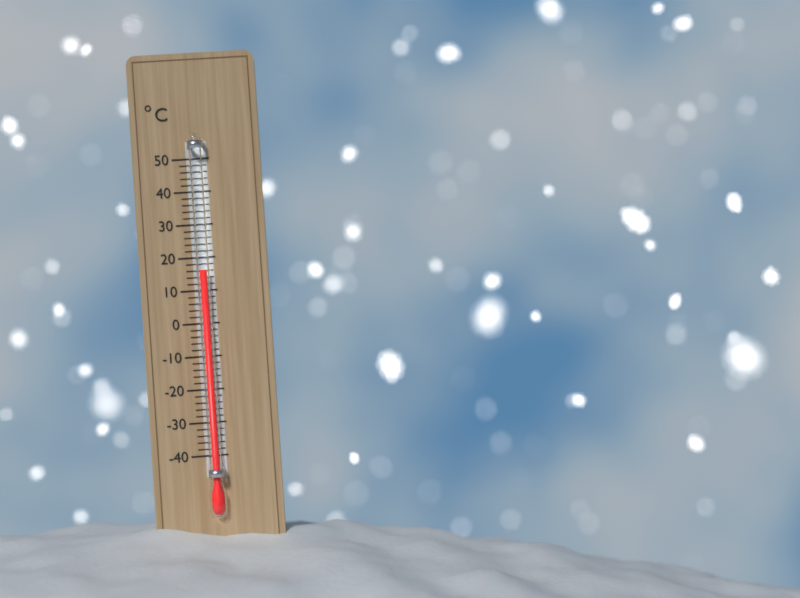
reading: 16 °C
